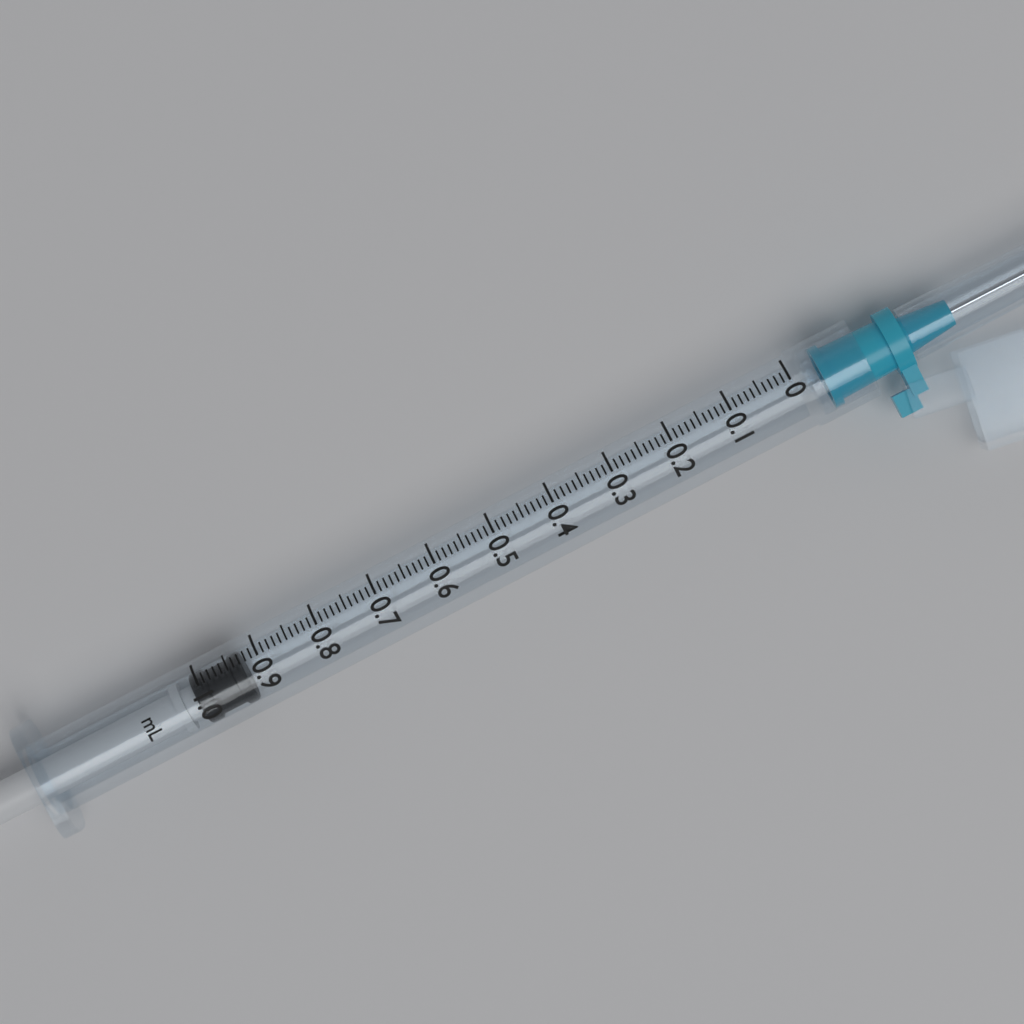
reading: 0.93 ml
